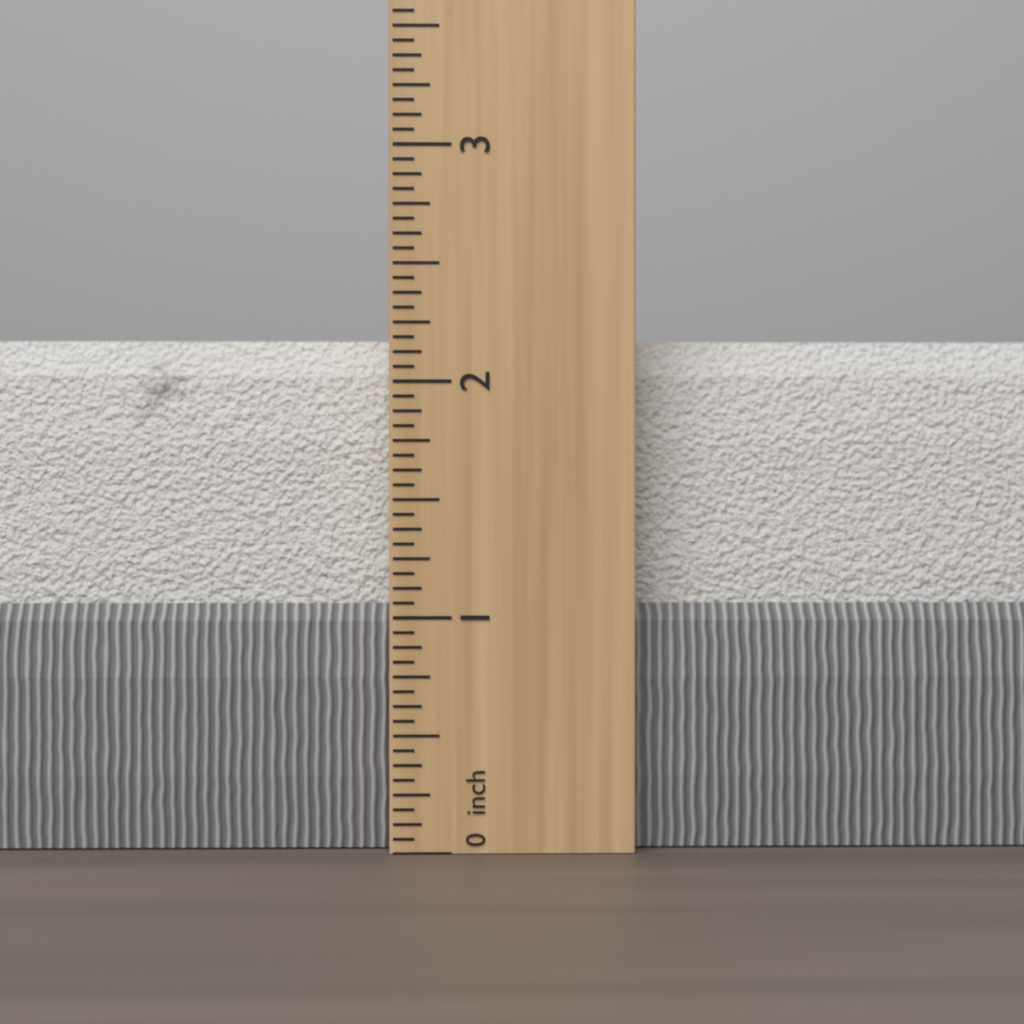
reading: 2.1875 inch
